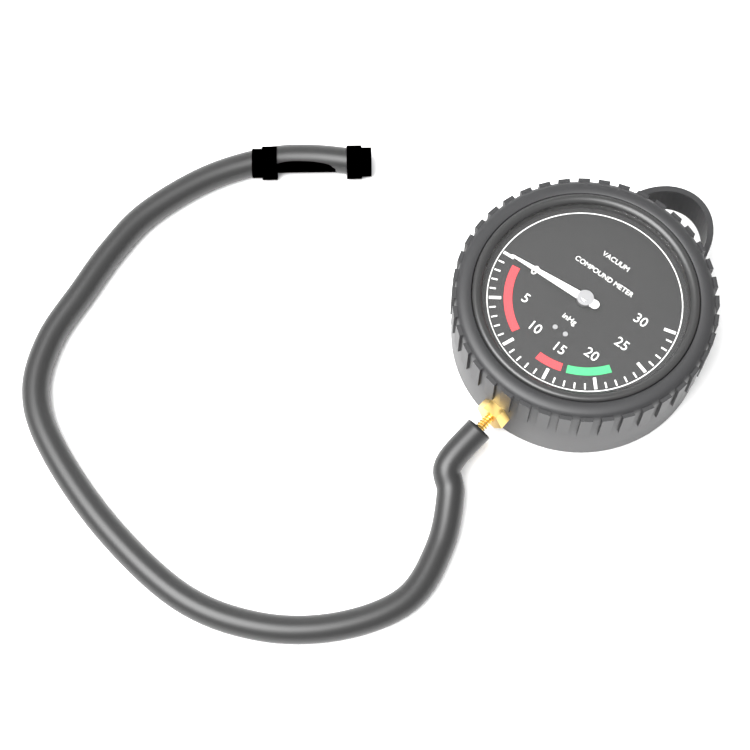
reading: 0 inHg
